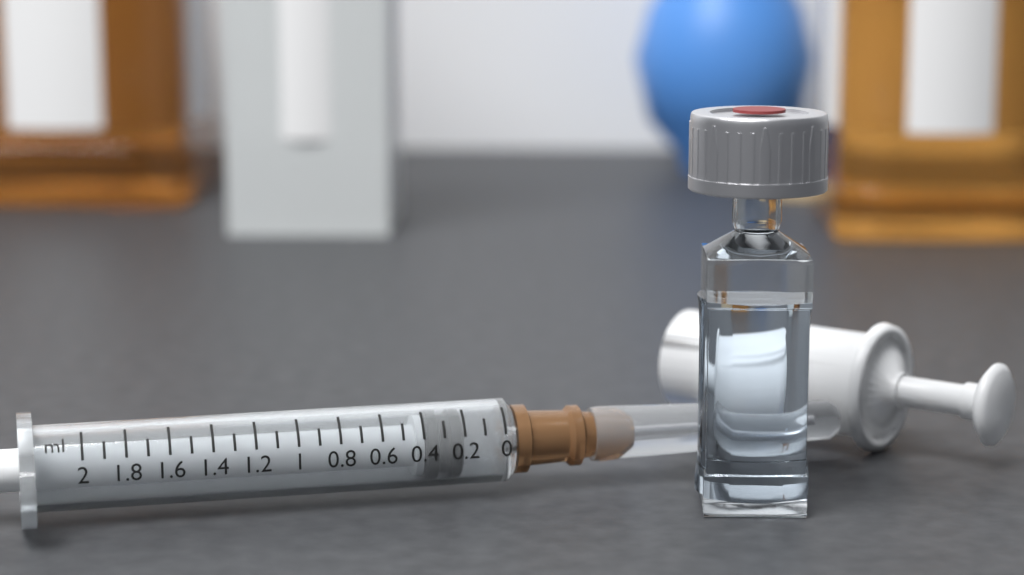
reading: 0.2 ml
